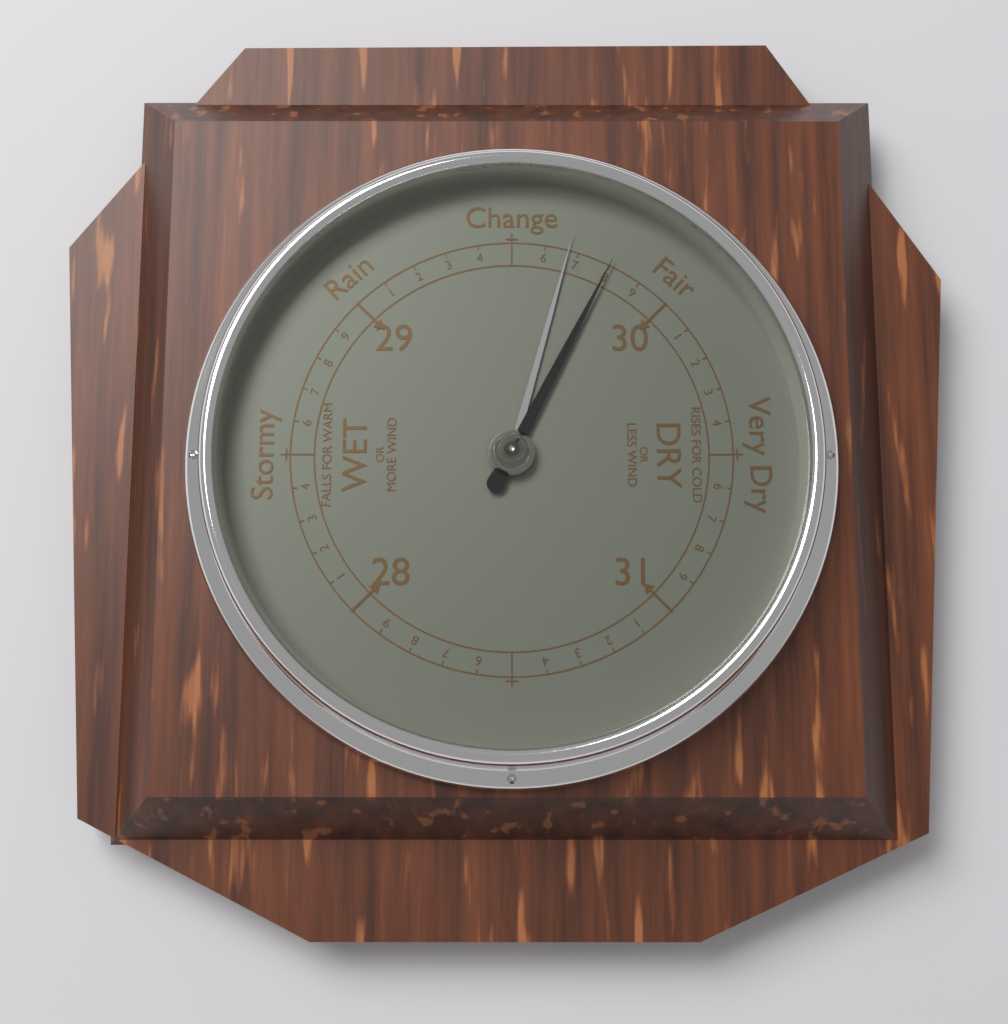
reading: 29.8 inHg
